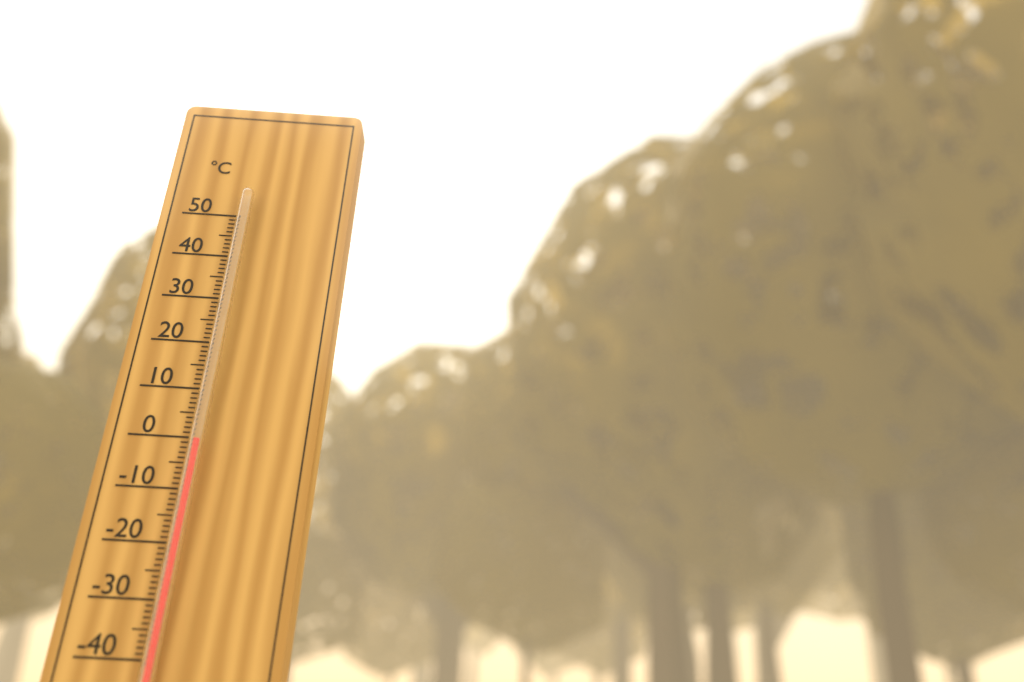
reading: -1 °C
